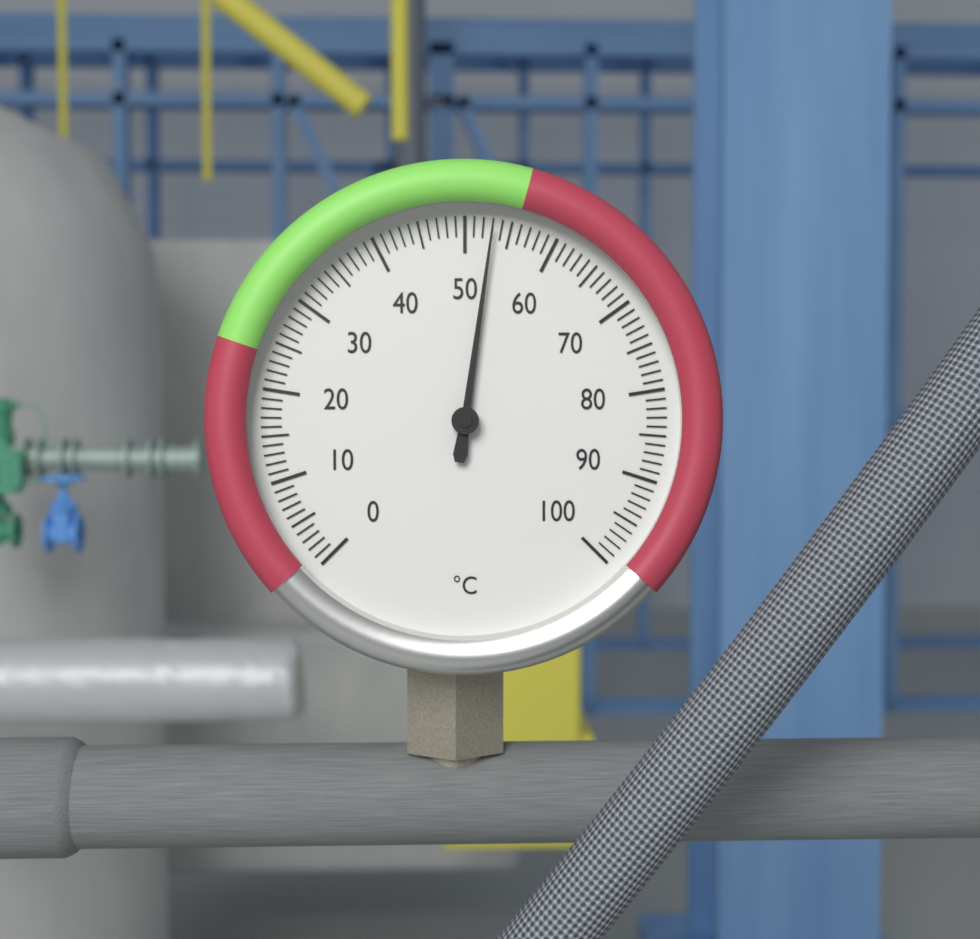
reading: 53 °C
